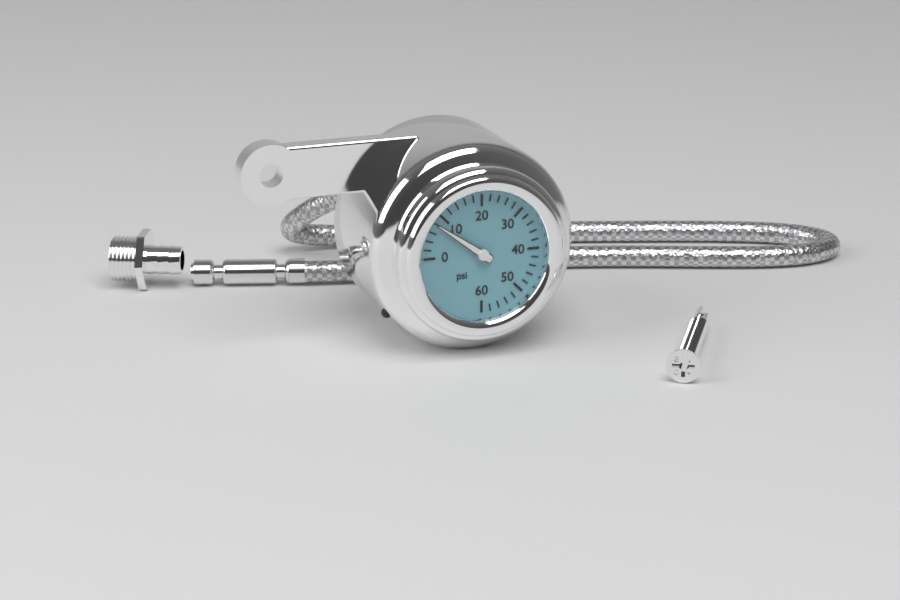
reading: 8 psi
